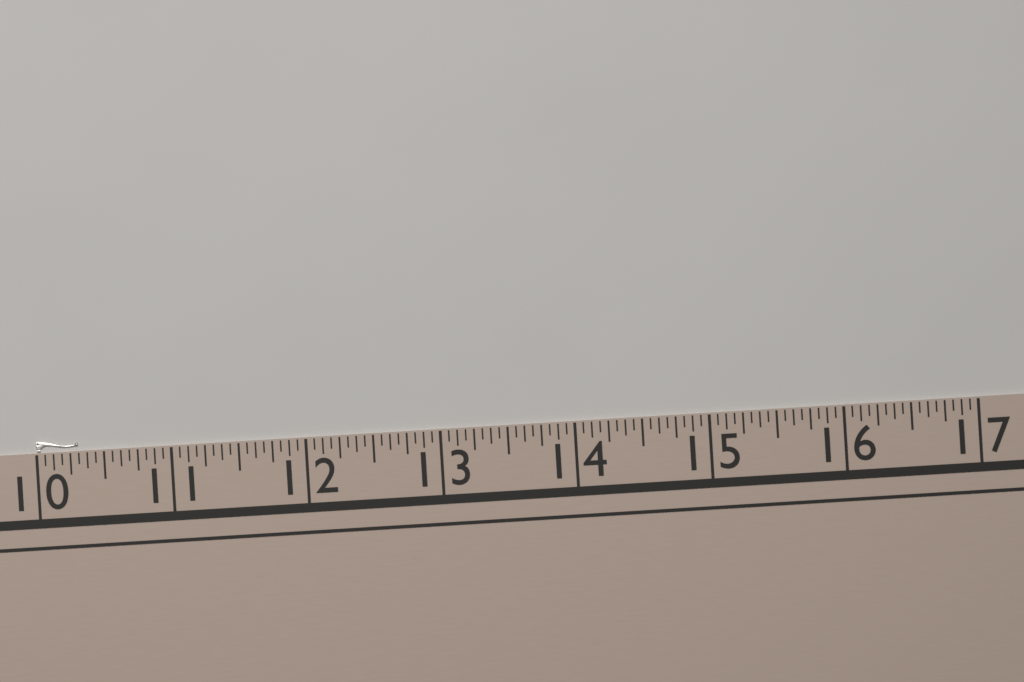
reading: 10.3125 (no unit)
